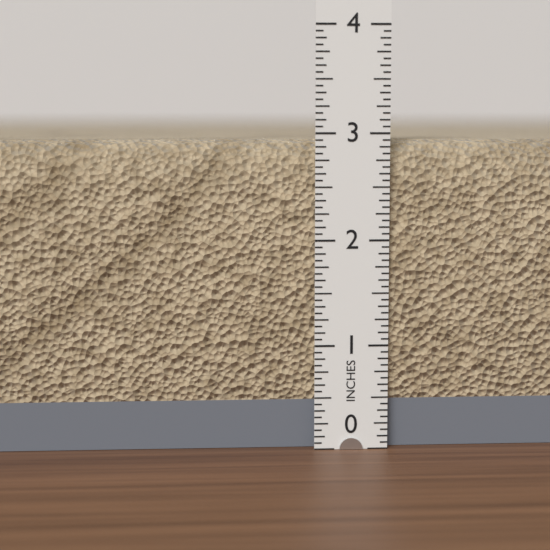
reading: 2.9375 in
